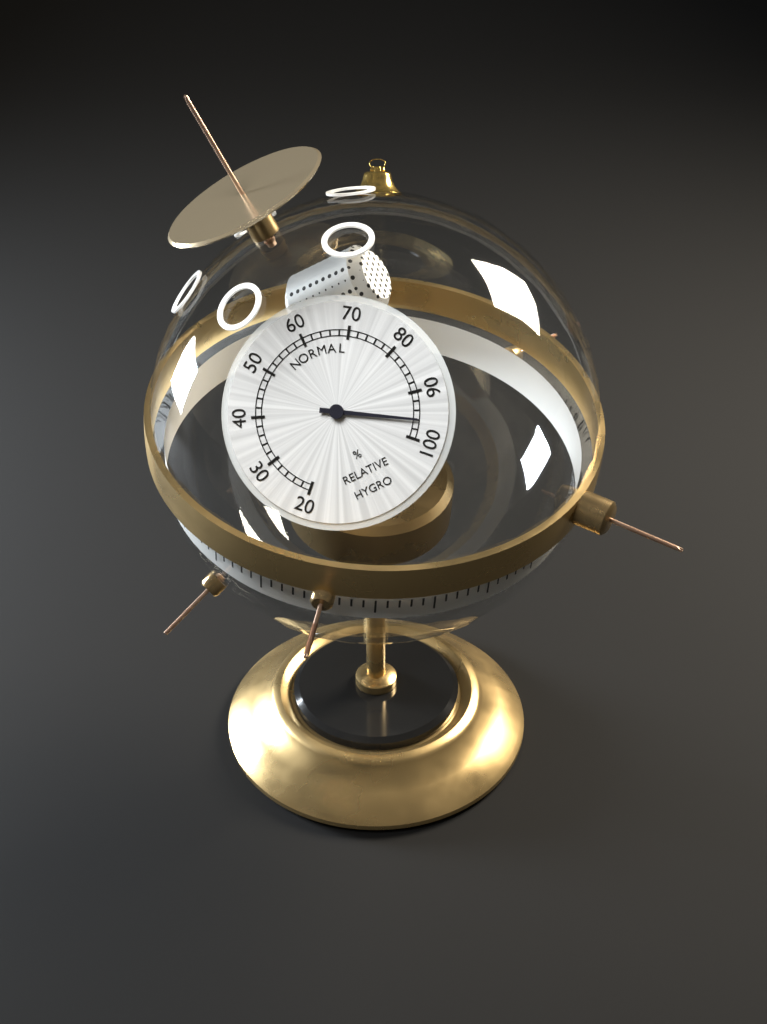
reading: 96 %
